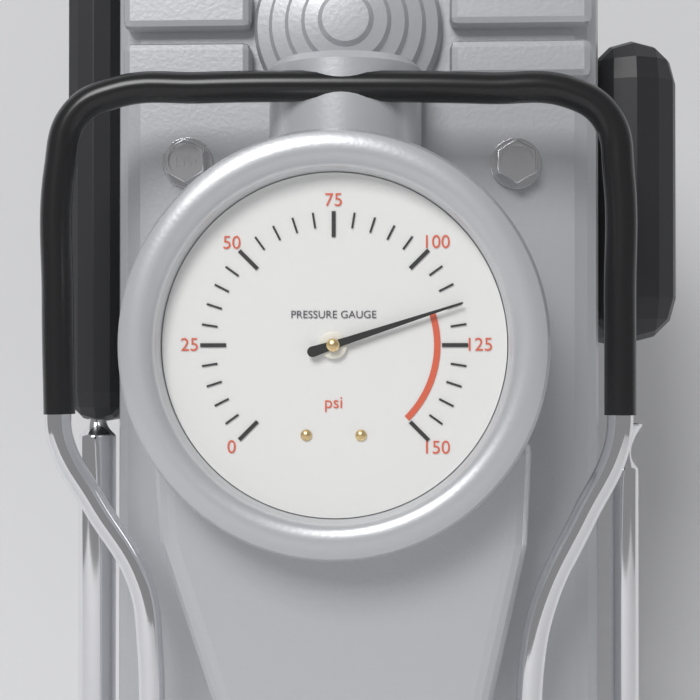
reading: 115 psi
